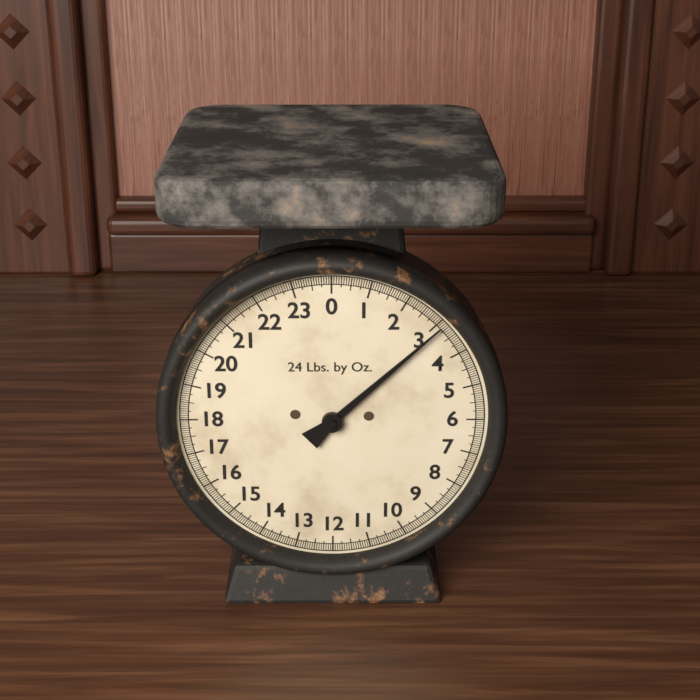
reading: 3.1250 lb
